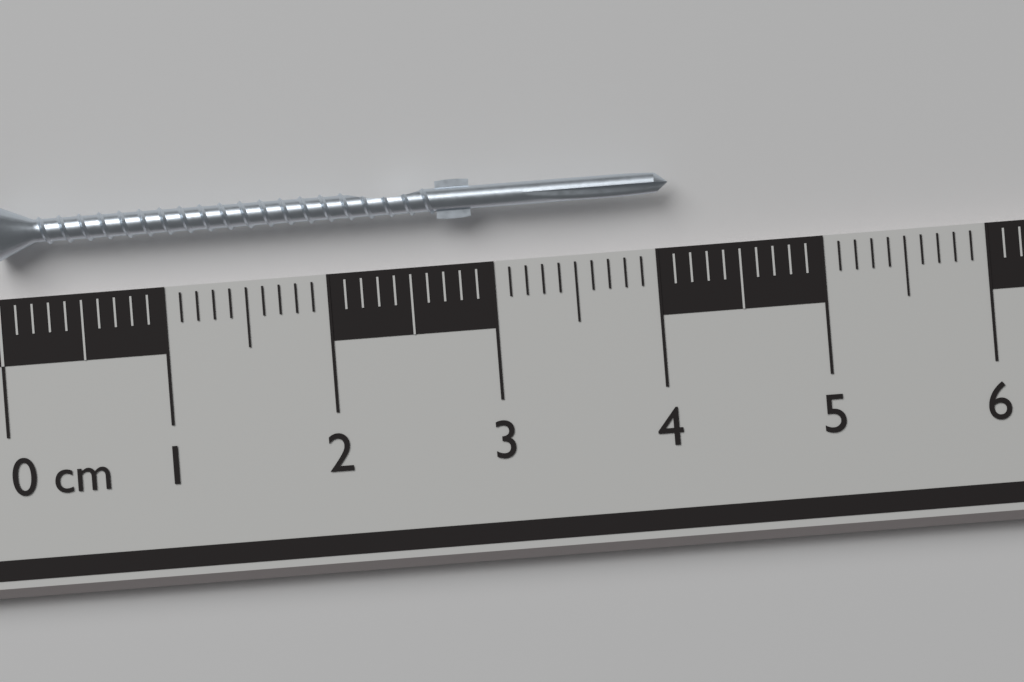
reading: 4.1 cm
